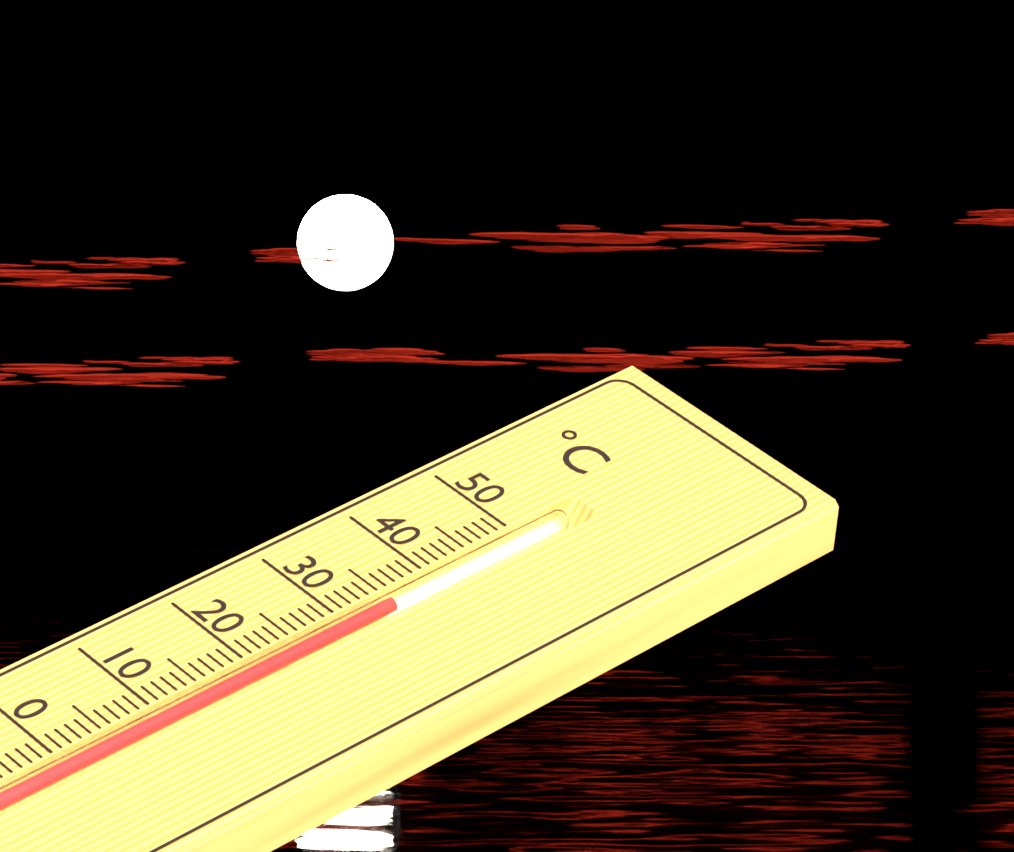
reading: 35 °C
